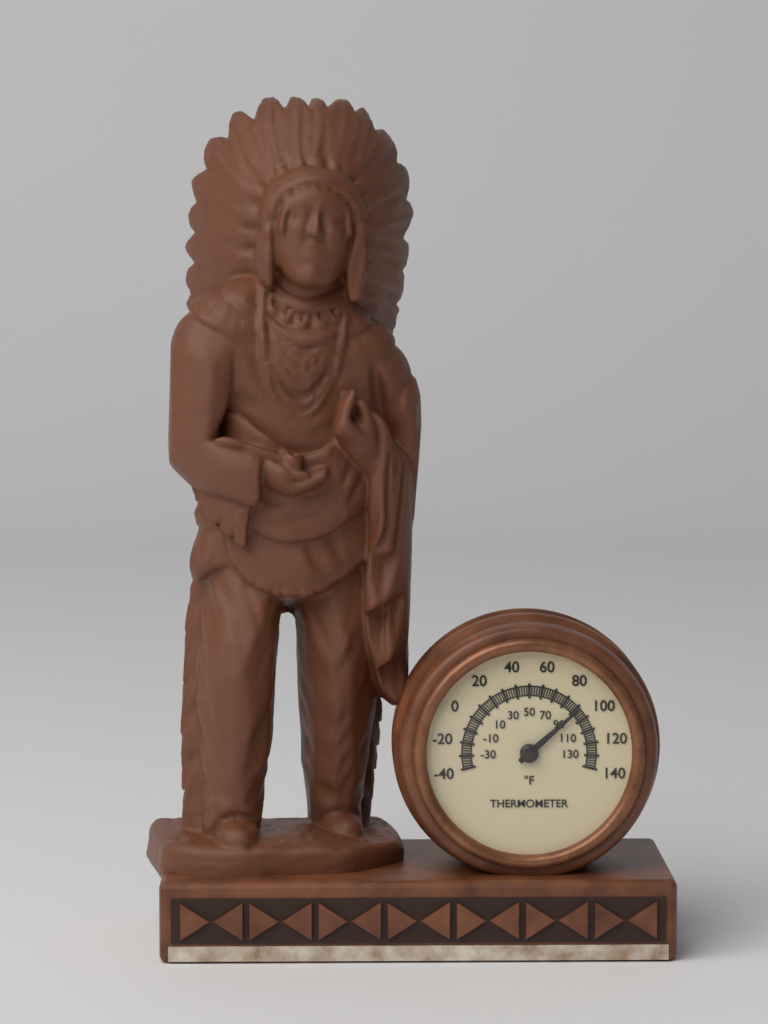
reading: 92 °F
